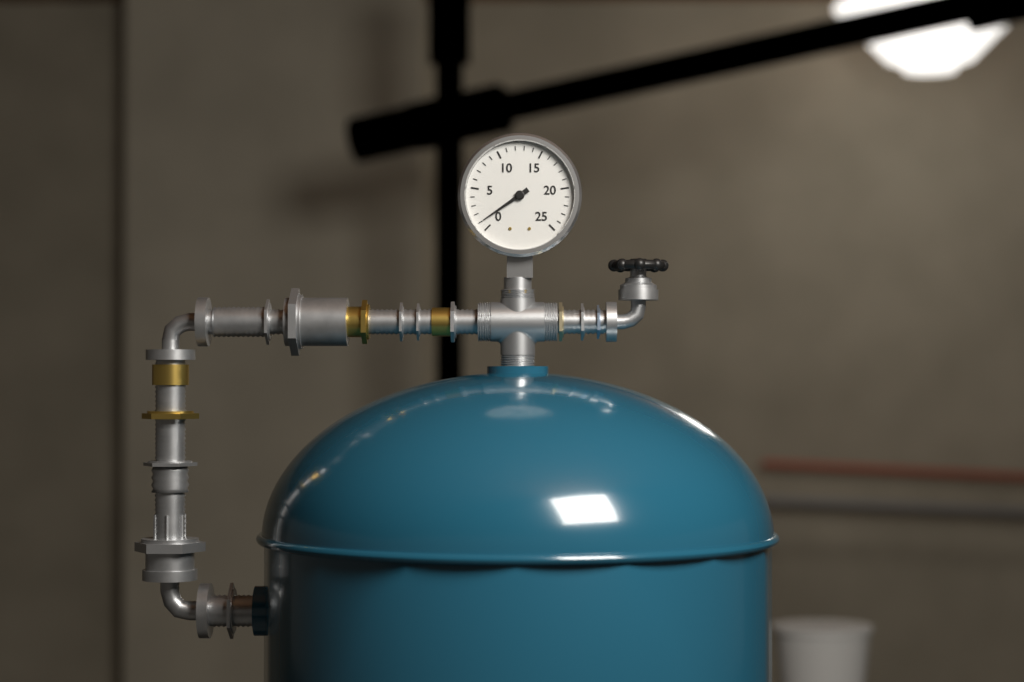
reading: 1 (no unit)
